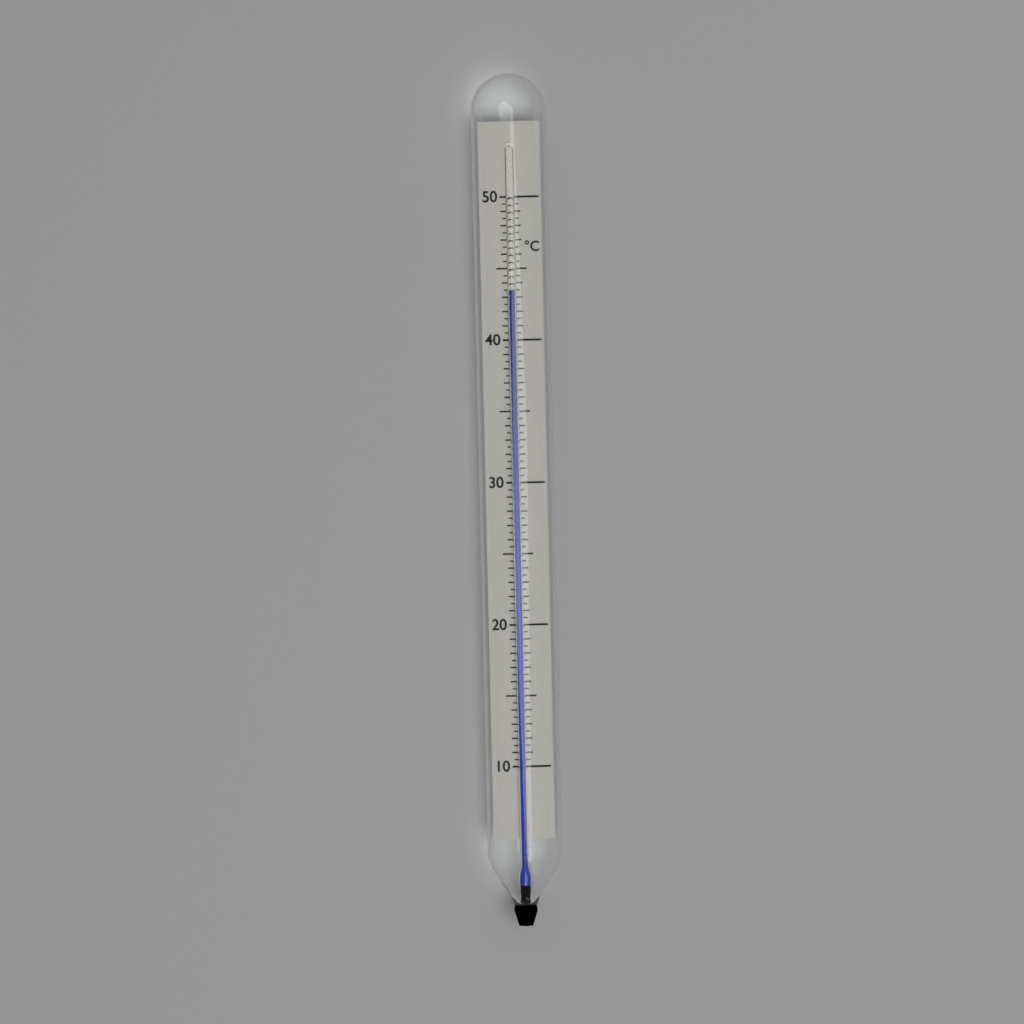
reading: 43.5 °C
